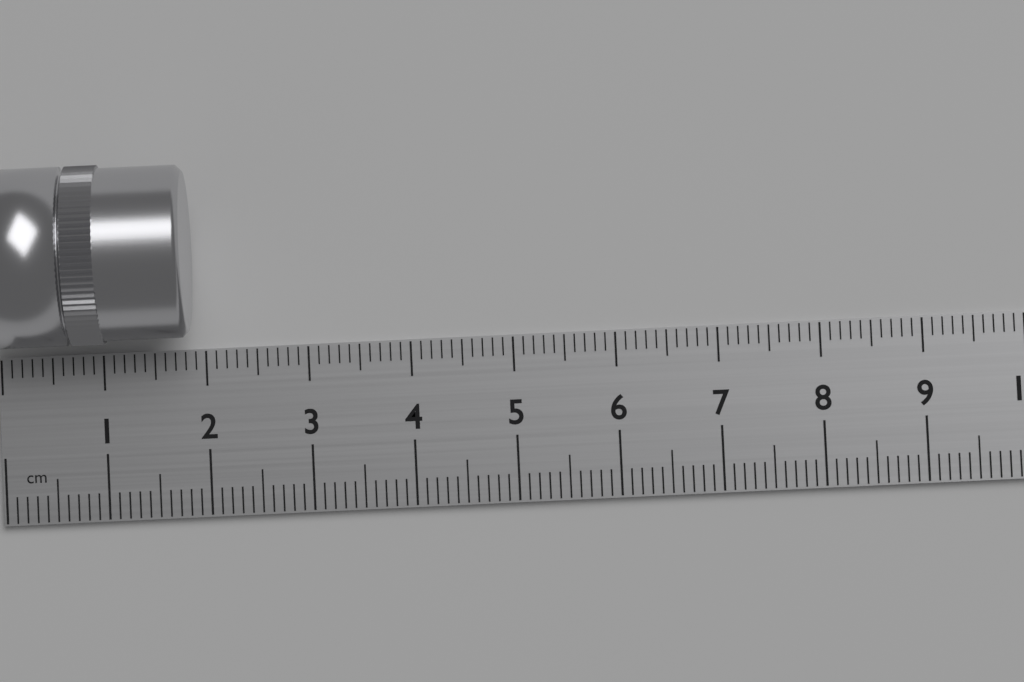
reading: 1.9 cm
